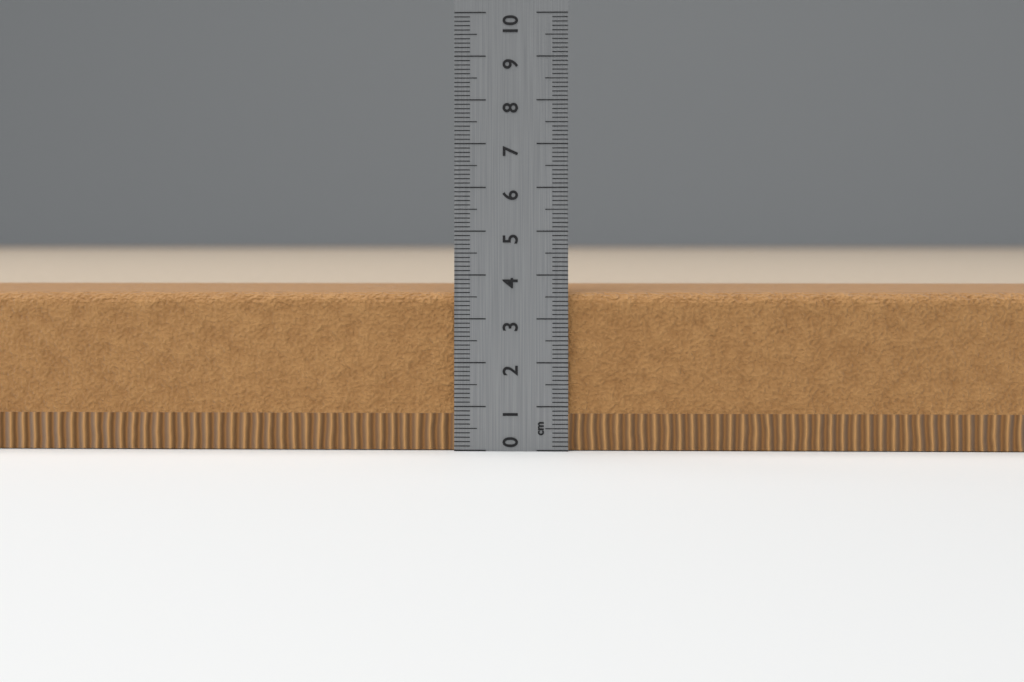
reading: 3.6 cm
